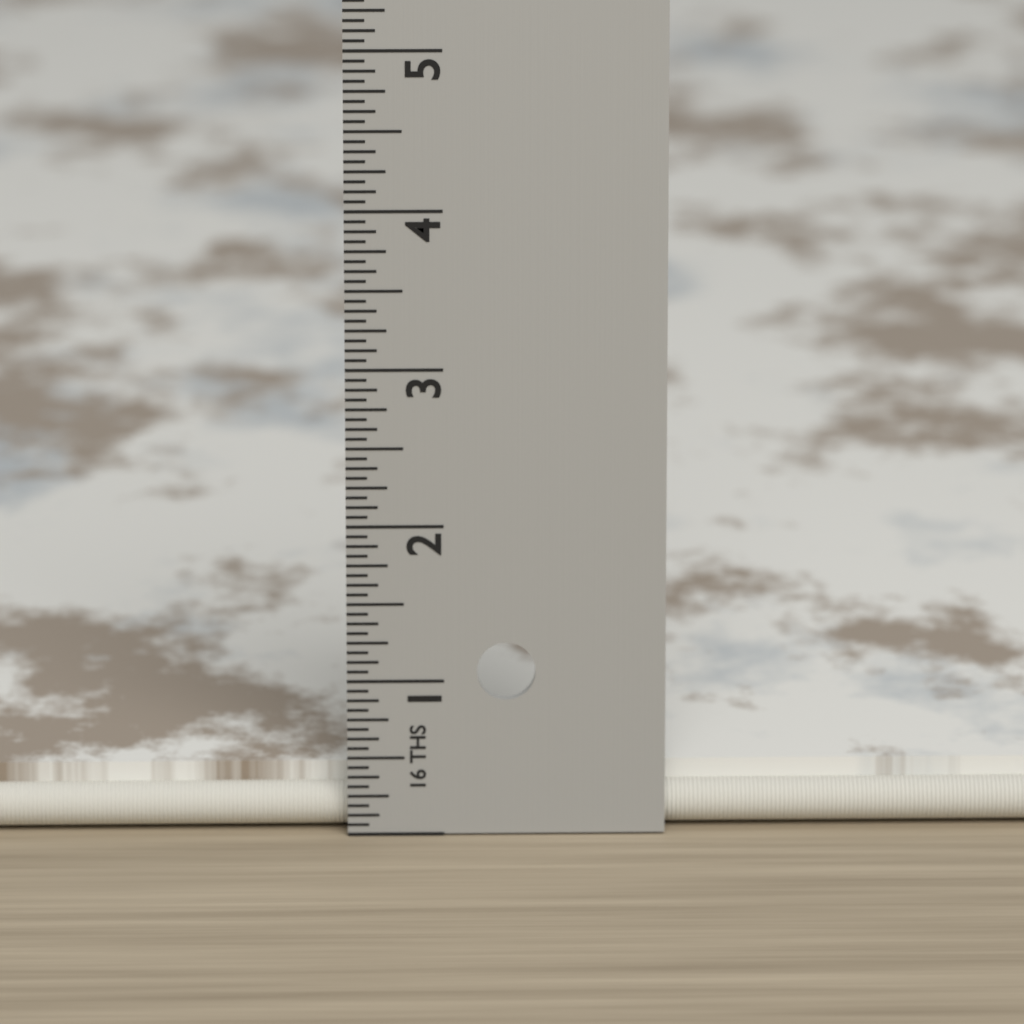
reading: 0.3125 in
